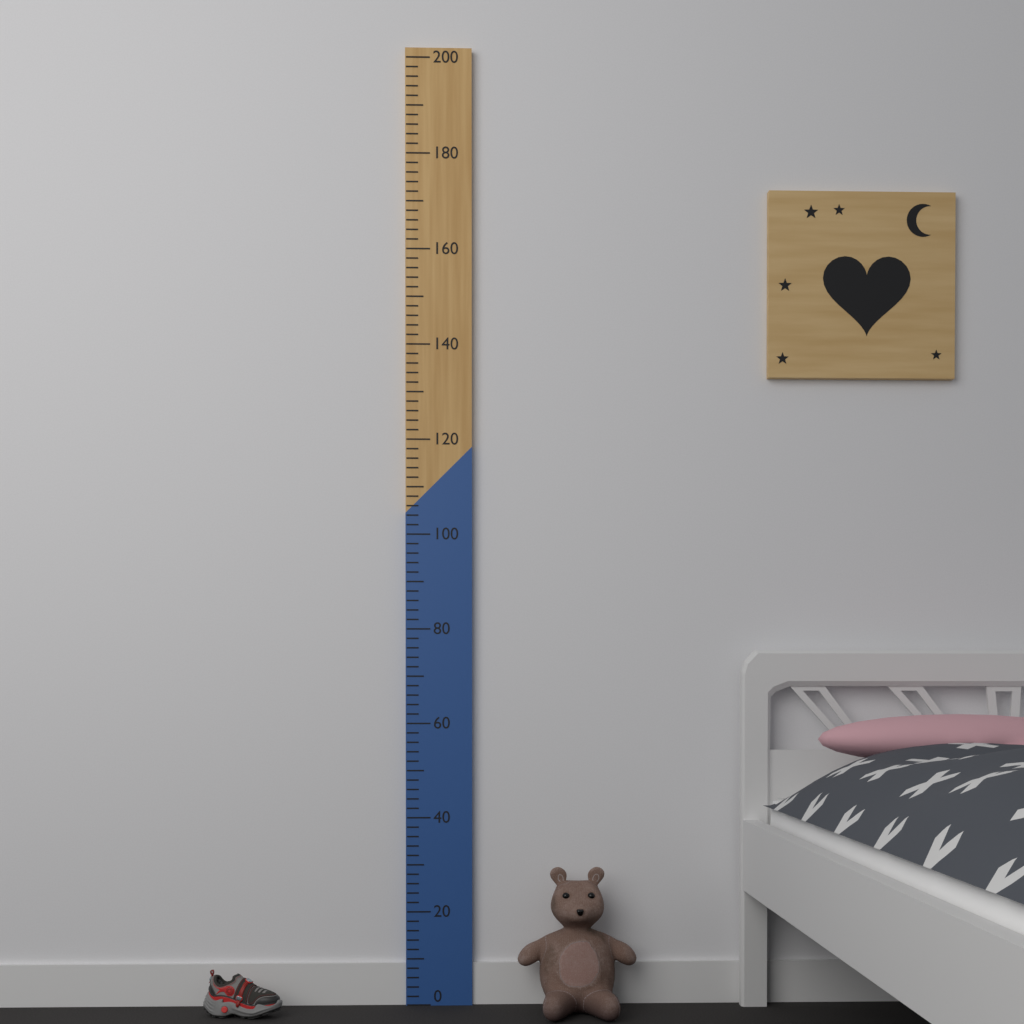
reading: 30 (no unit)
